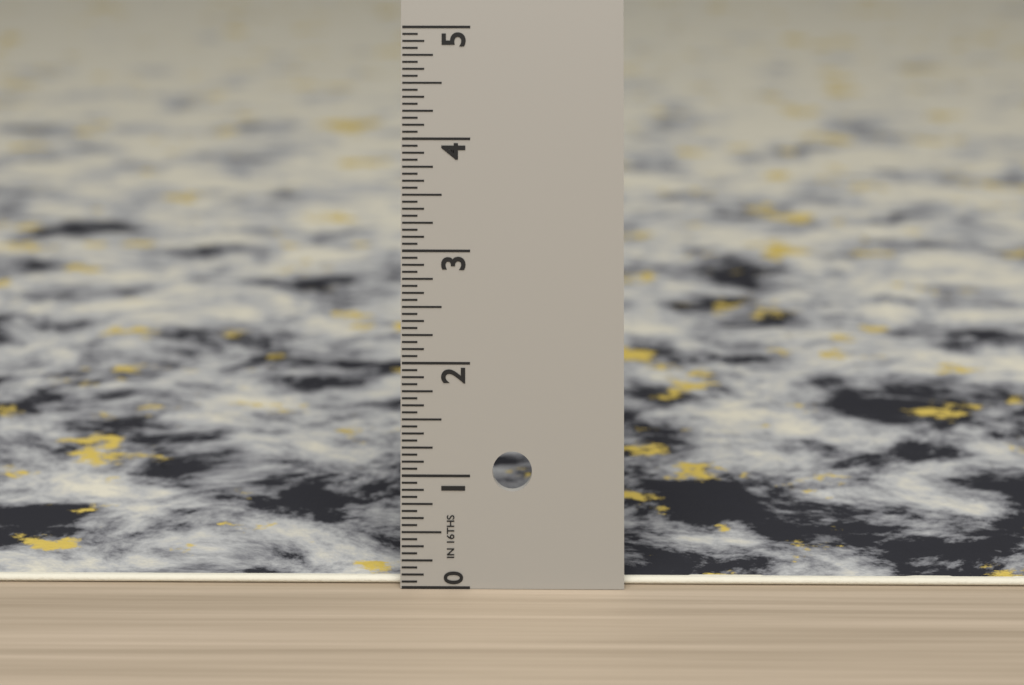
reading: 0.0625 in
